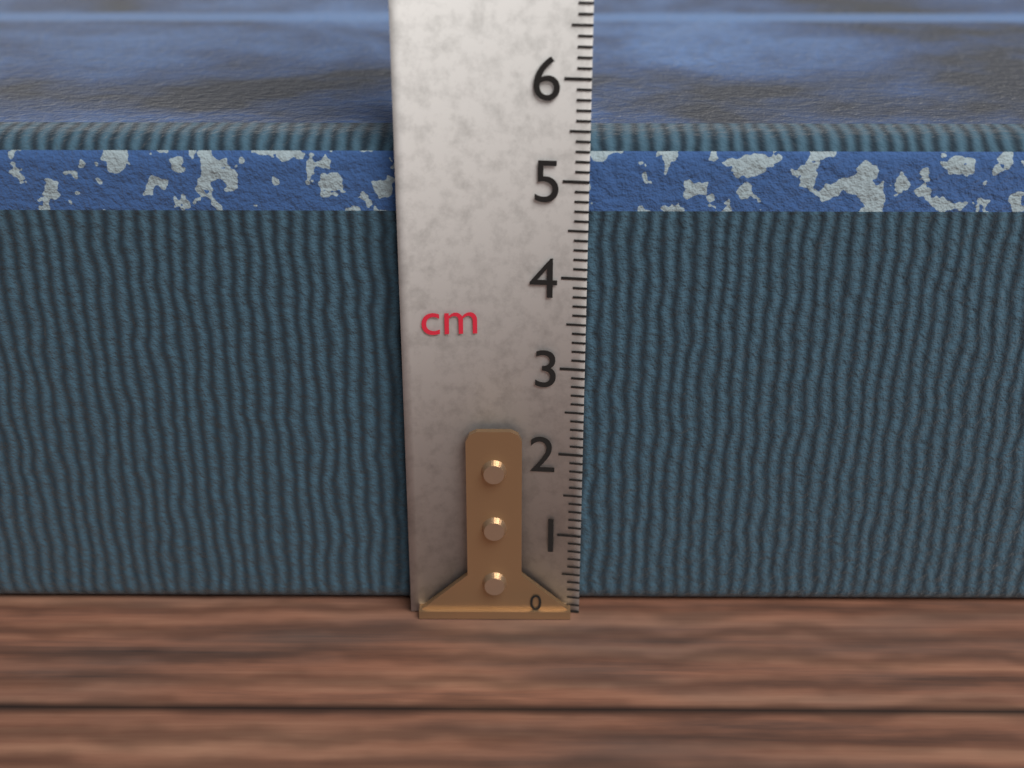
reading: 5.4 cm
